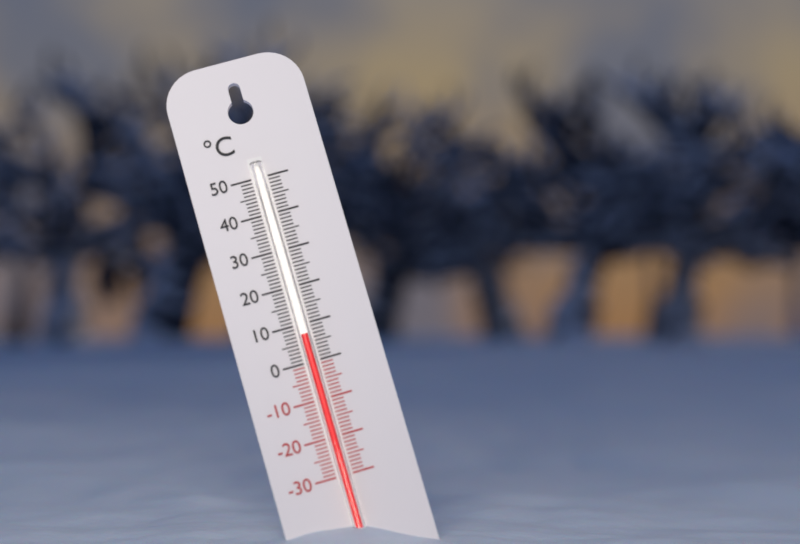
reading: 7 °C
